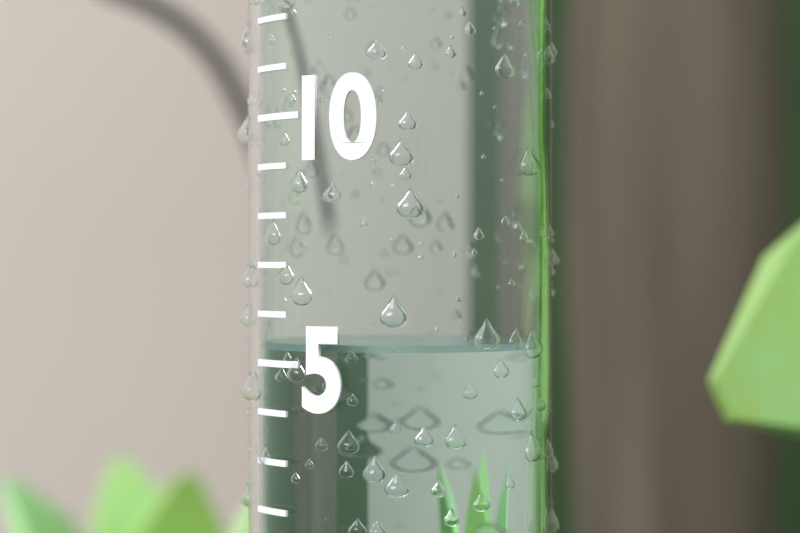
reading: 5.4 (no unit)
